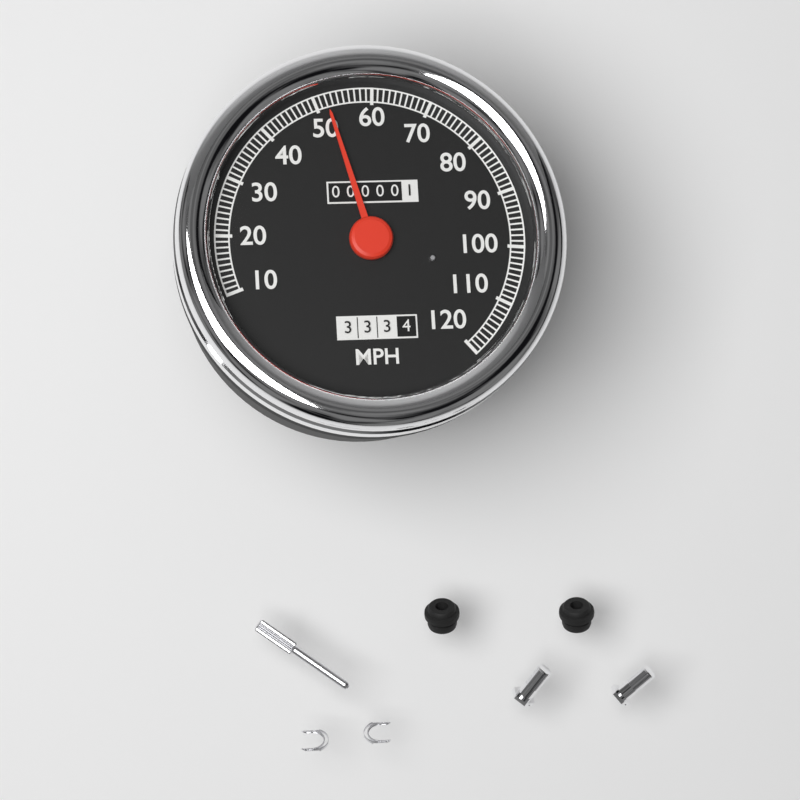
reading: 52 MPH
